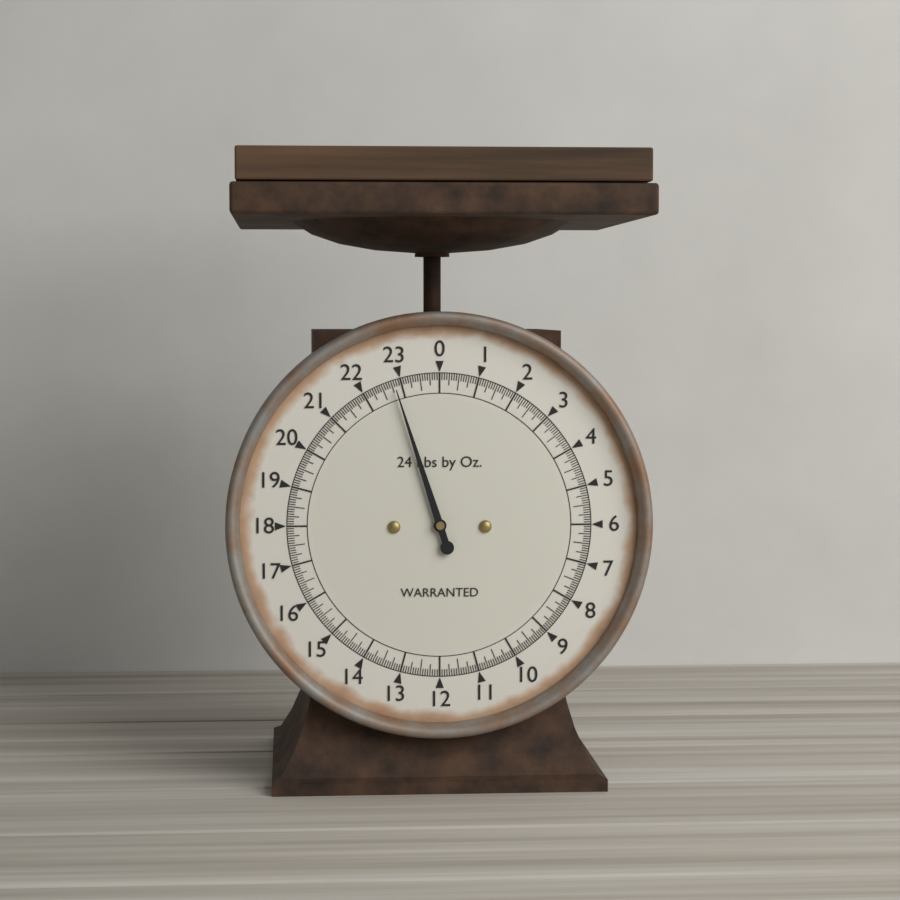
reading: 22.8125 lb
